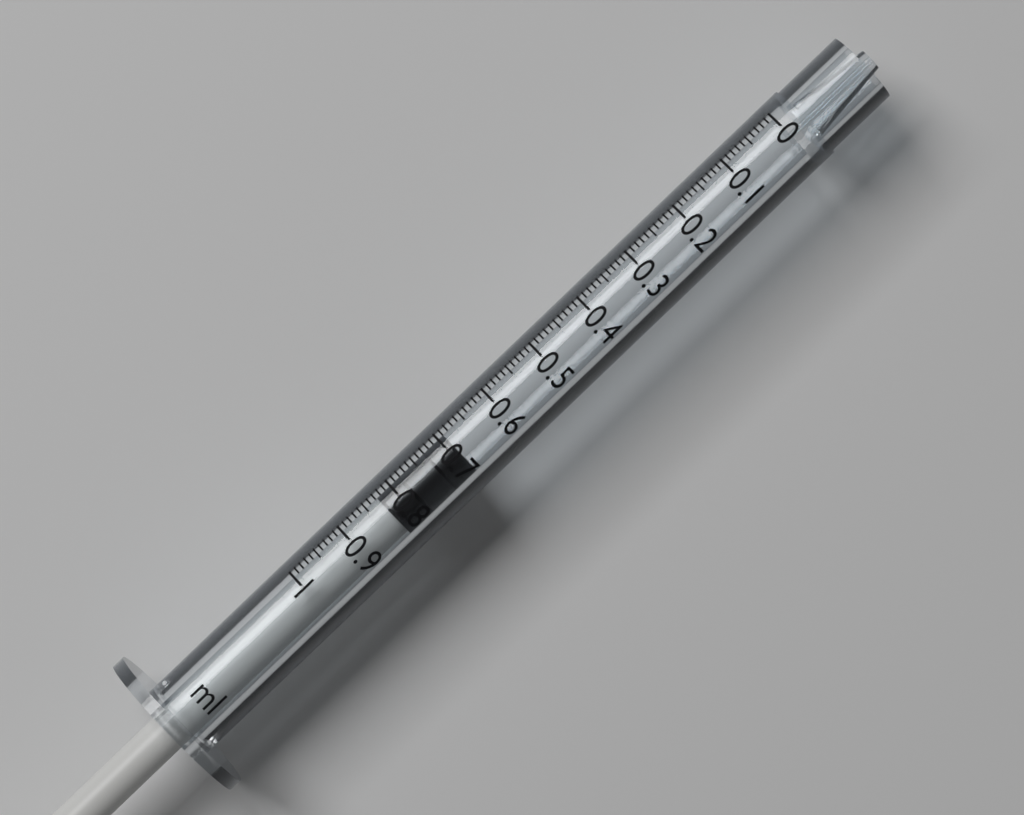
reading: 0.69 ml
